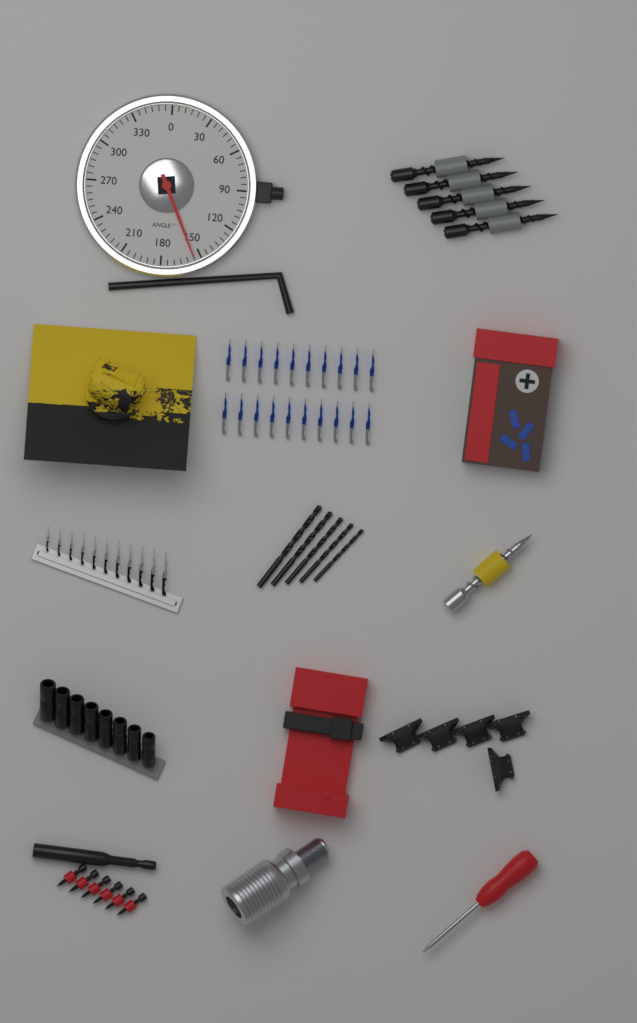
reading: 155 °
